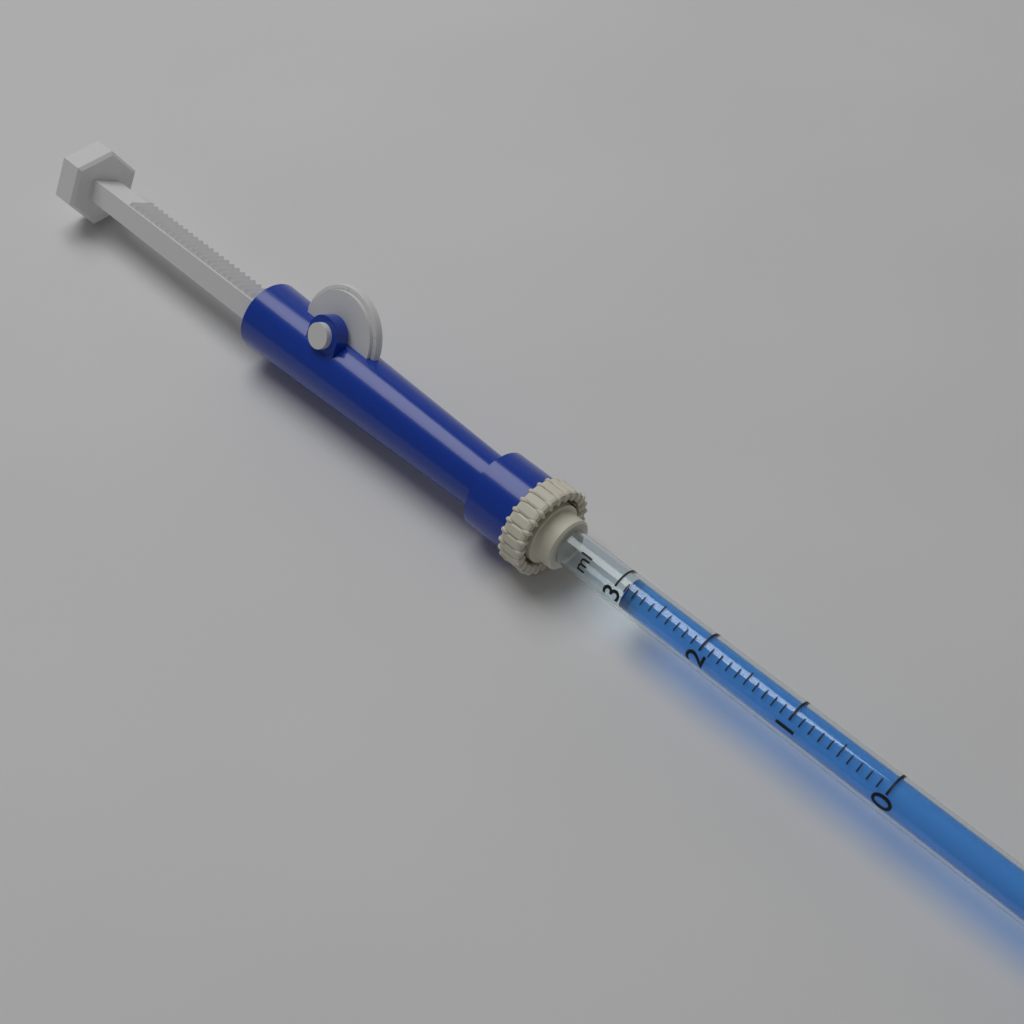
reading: 2.9 ml
